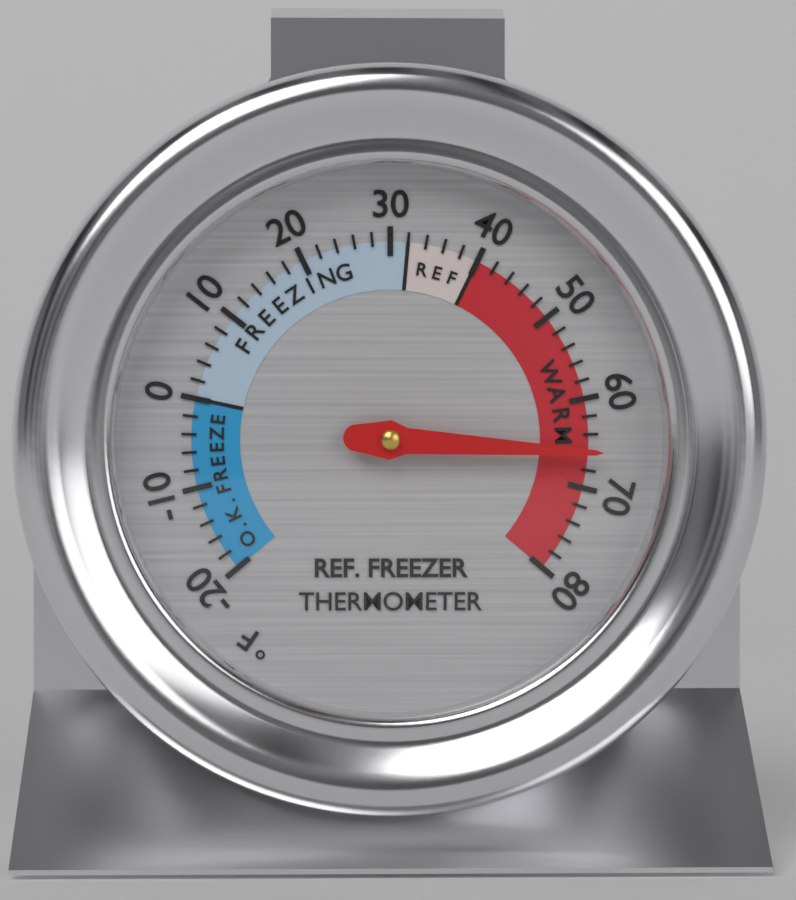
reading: 66 °F
